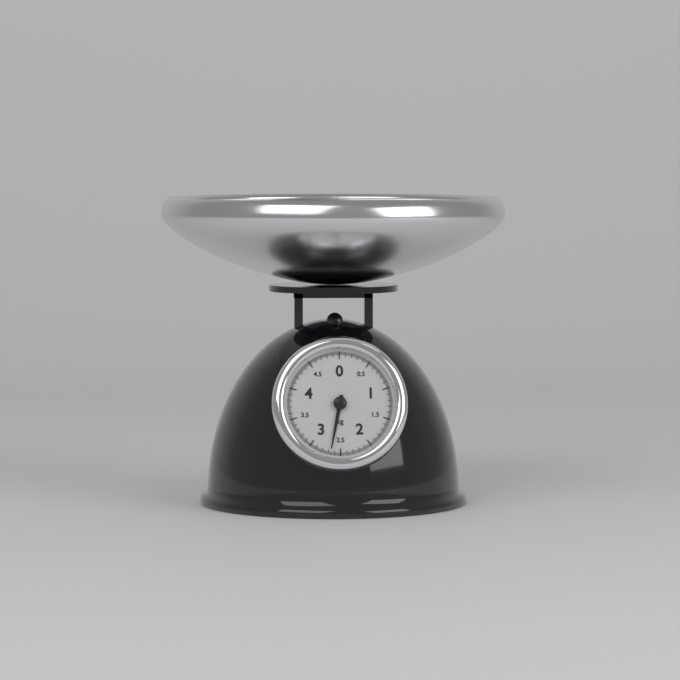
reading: 2.66 kg
